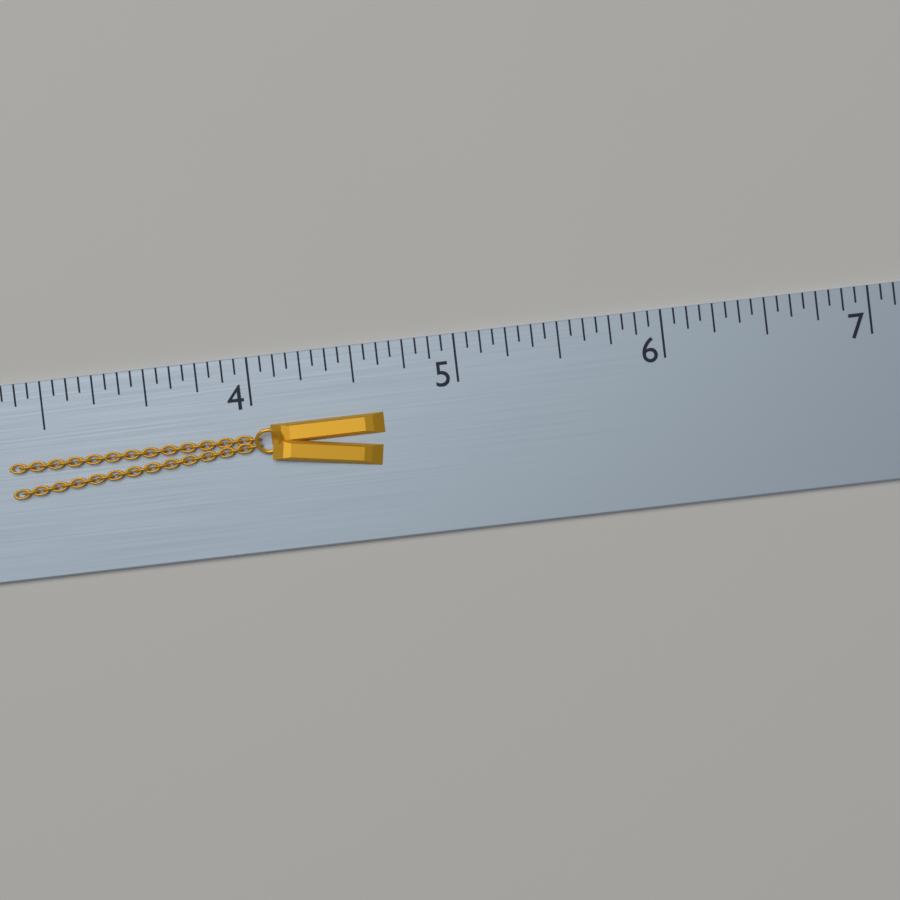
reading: 4.6250 (no unit)
